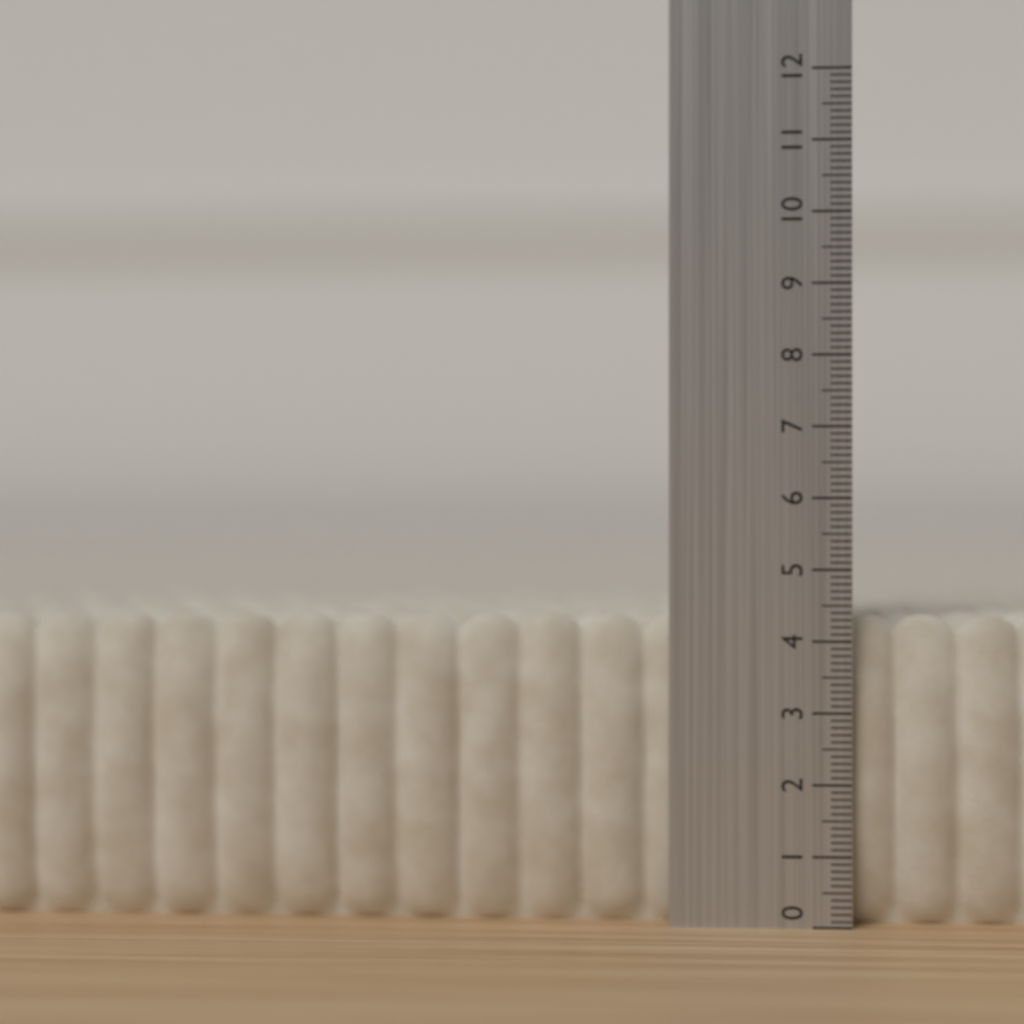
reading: 4.4 (no unit)
